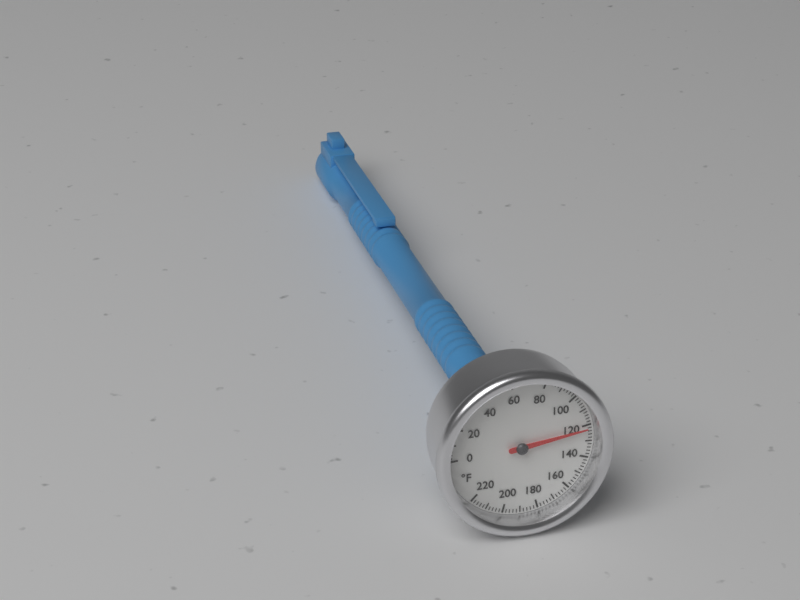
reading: 122 °F
